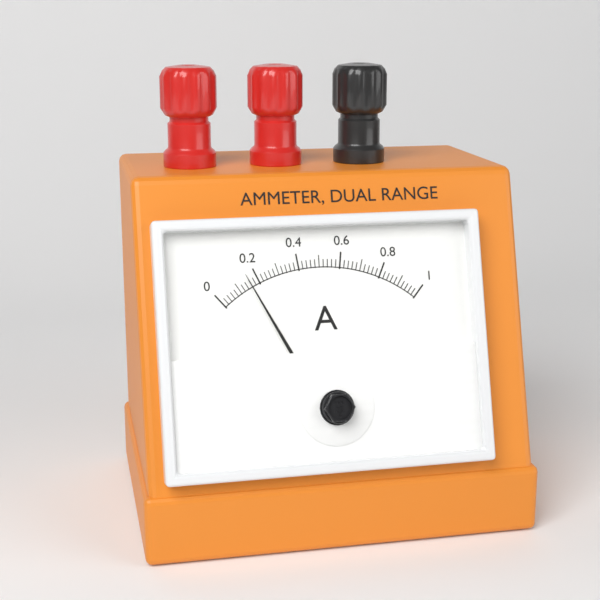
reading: 0.16 A
